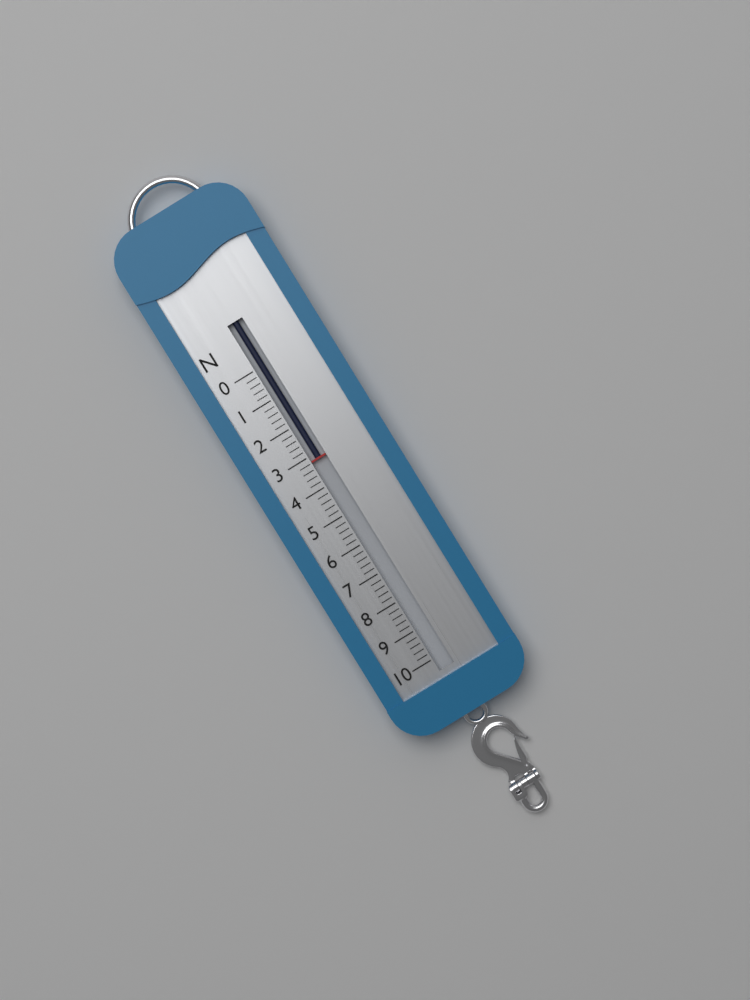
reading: 3.2 N
